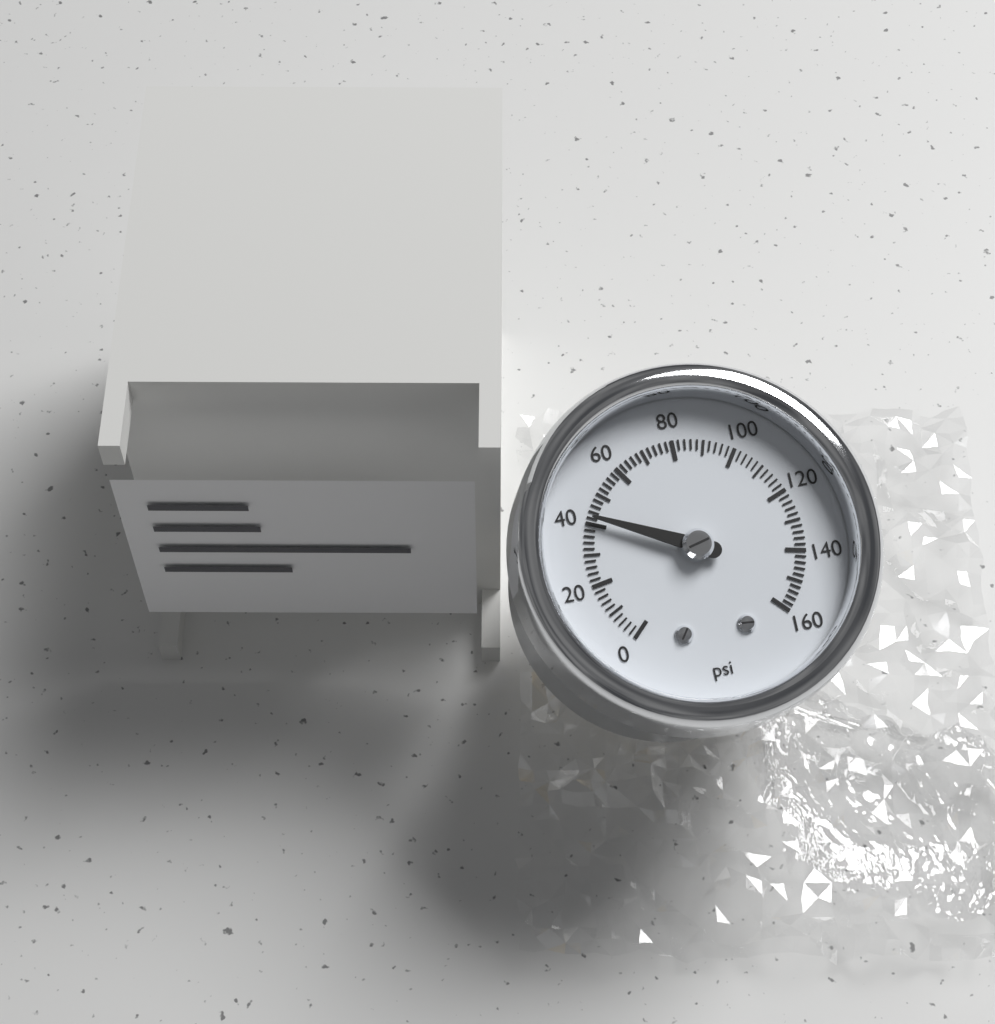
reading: 42 psi
